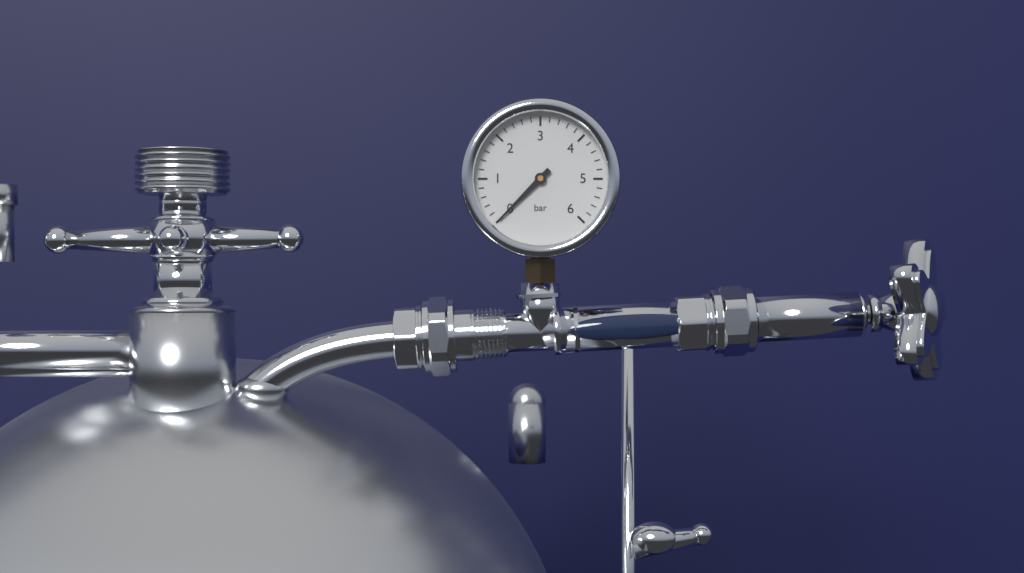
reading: 0.0 bar
